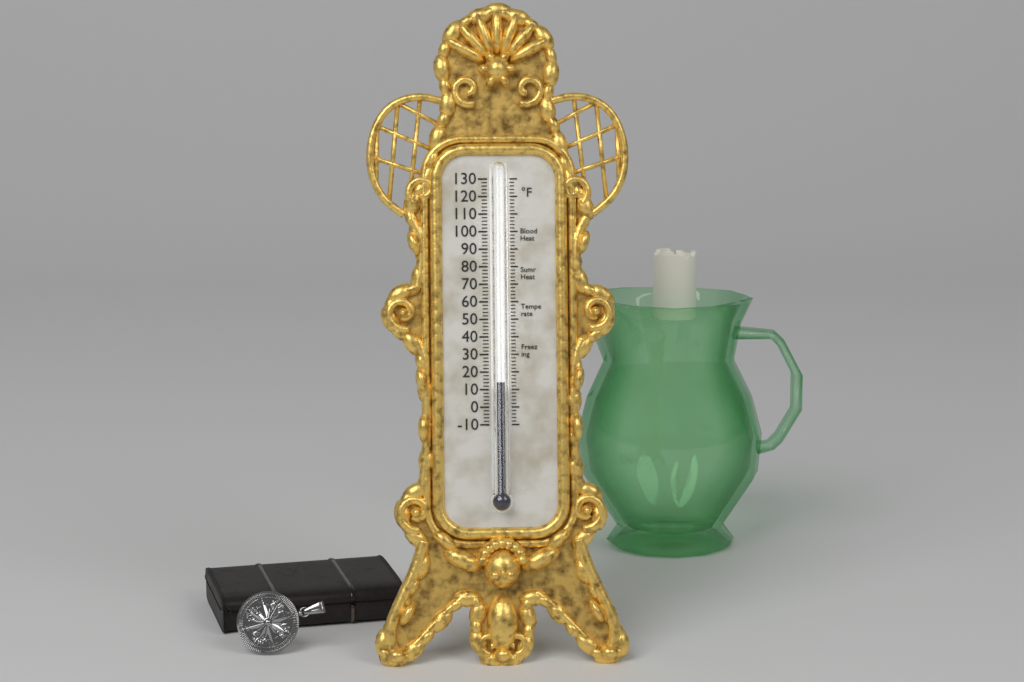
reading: 14 °F
